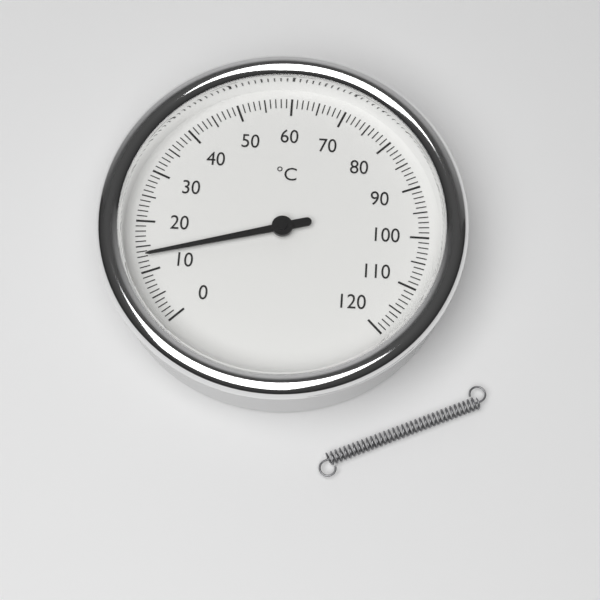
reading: 13 °C
